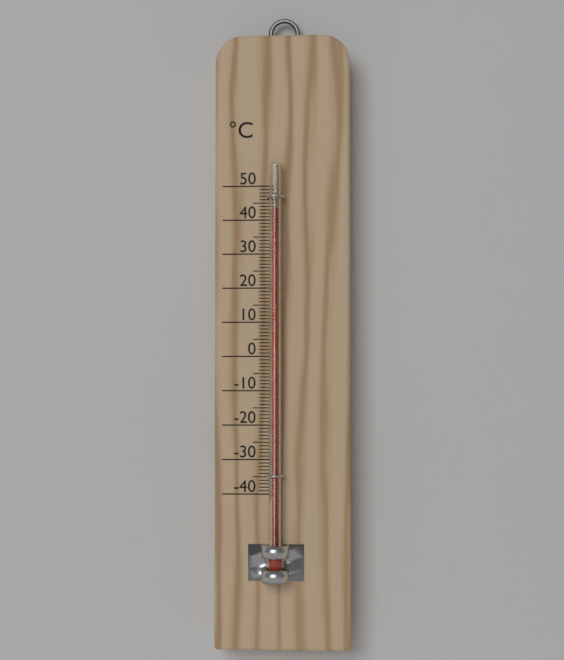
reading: 43 °C
